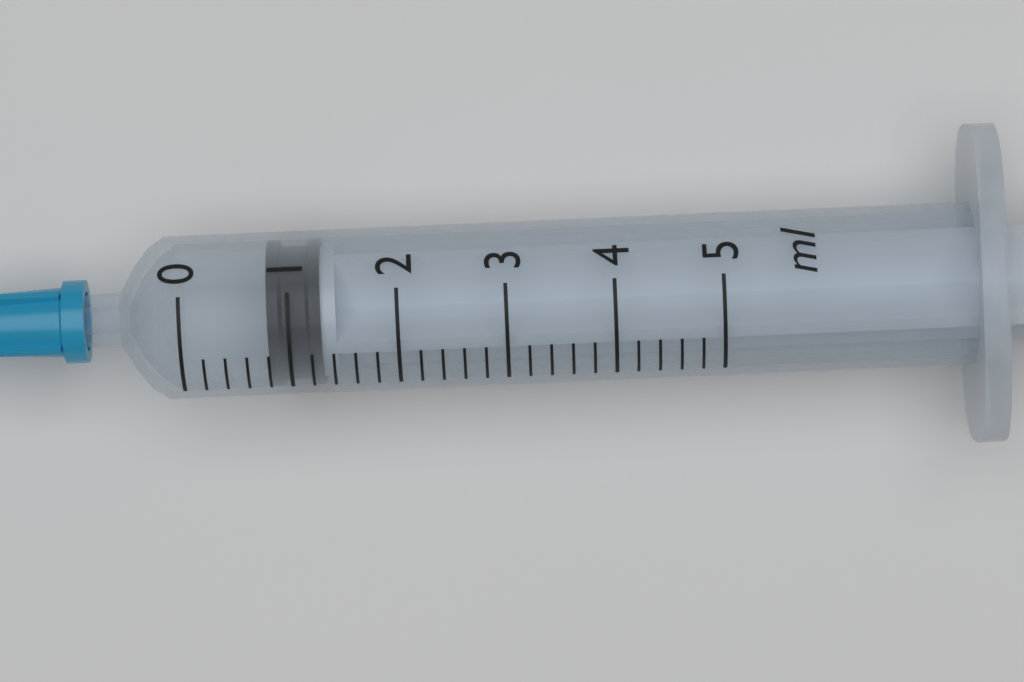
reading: 0.8 ml
